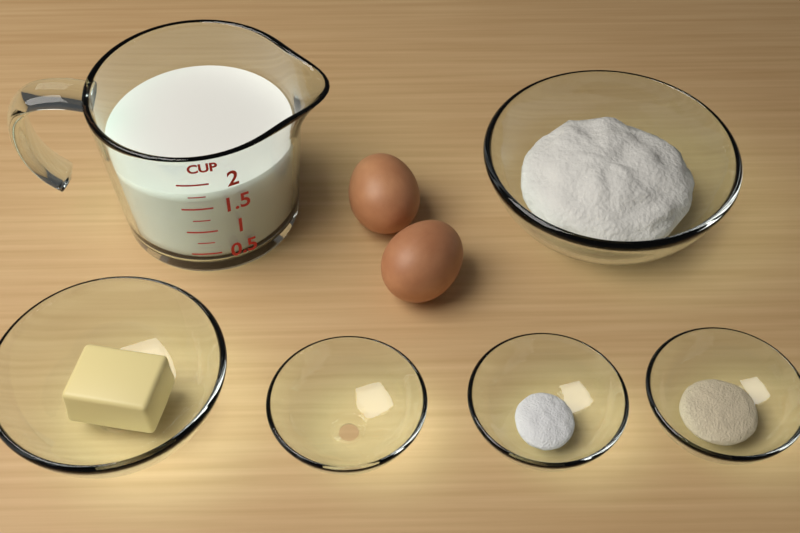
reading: 1.75 cup
